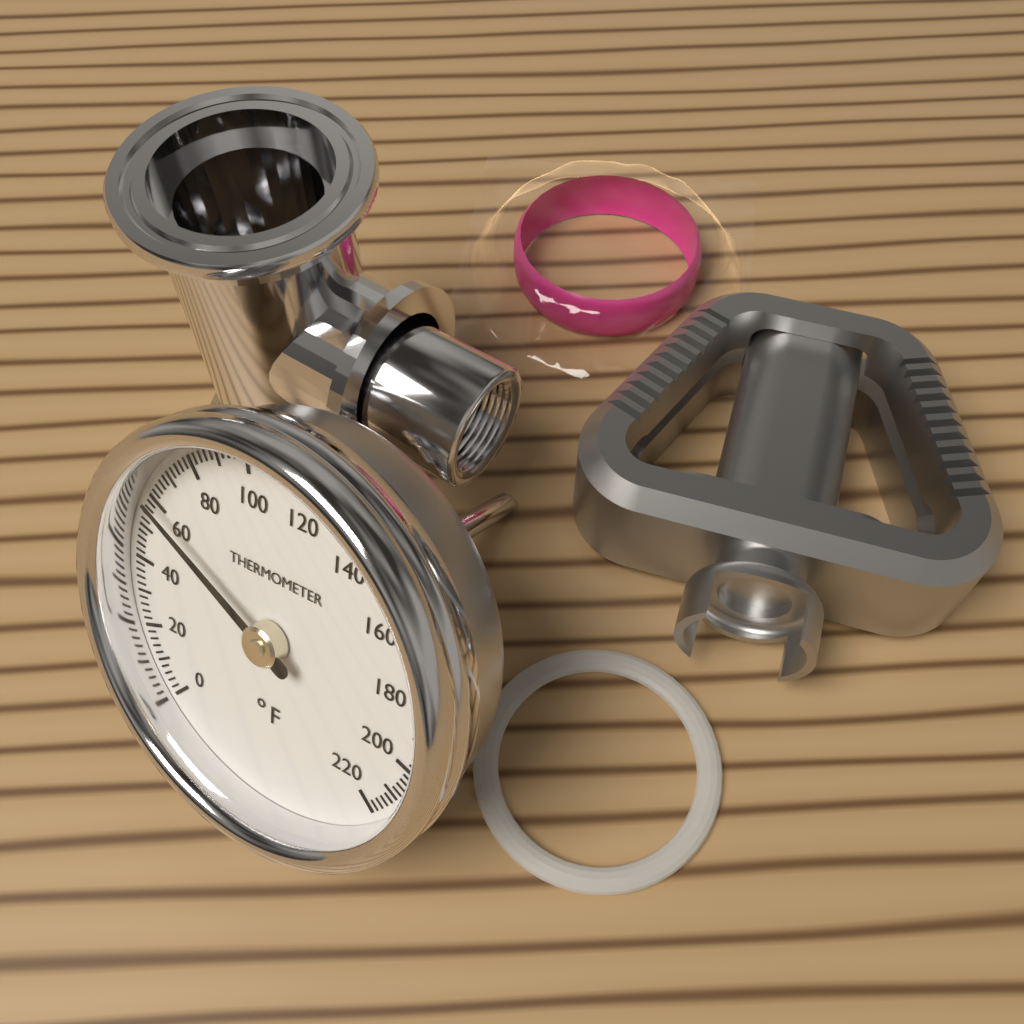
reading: 60 °F
